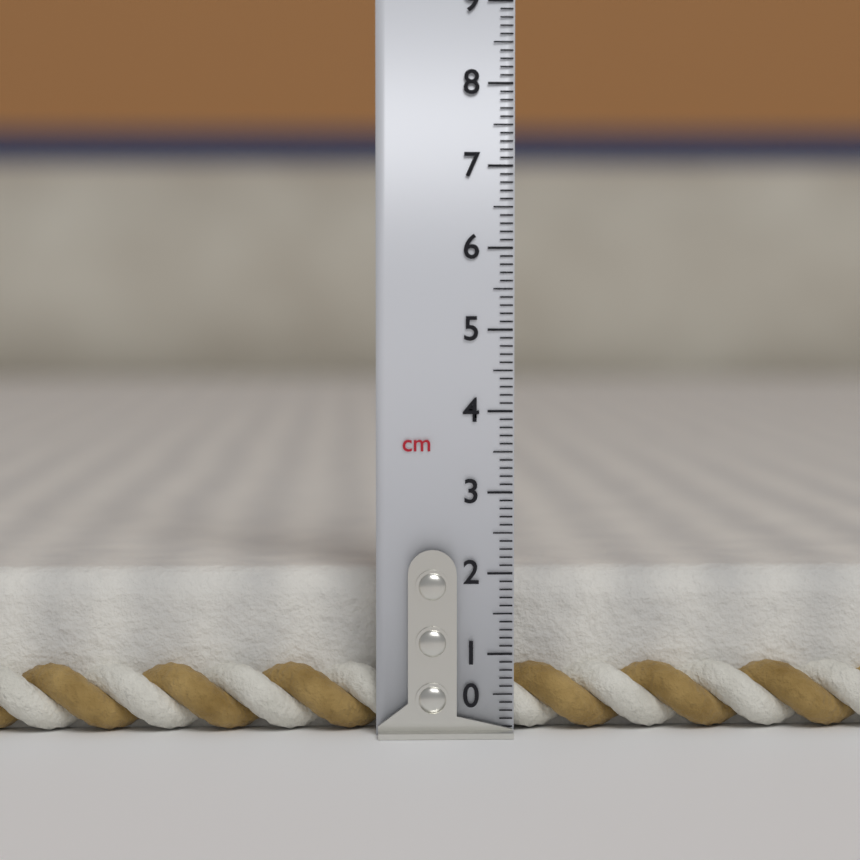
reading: 2.0 cm
